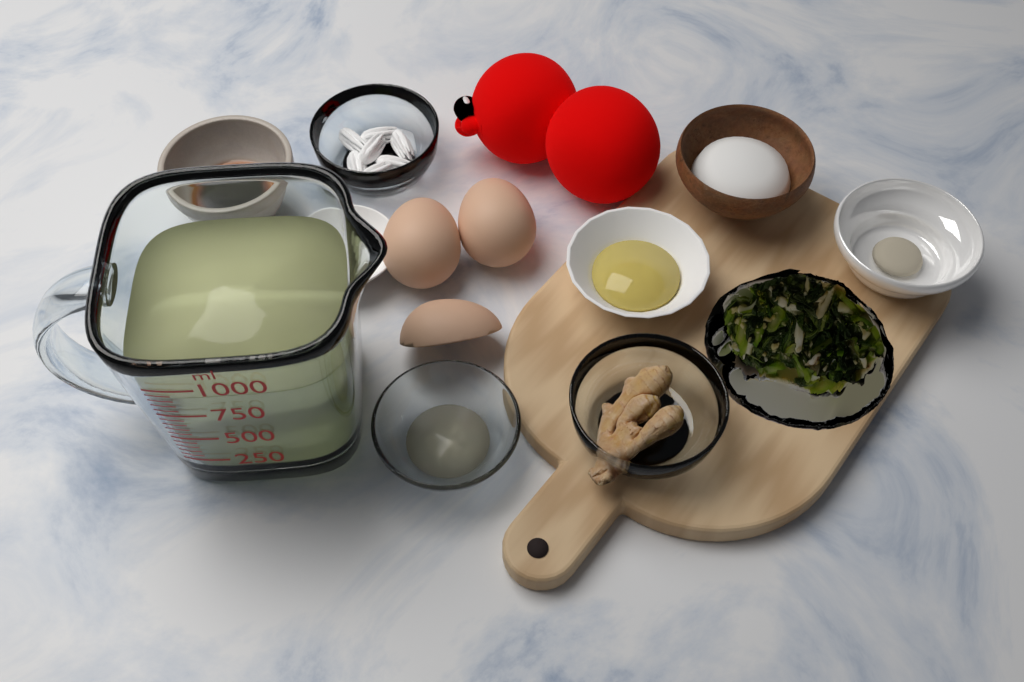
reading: 900 ml
